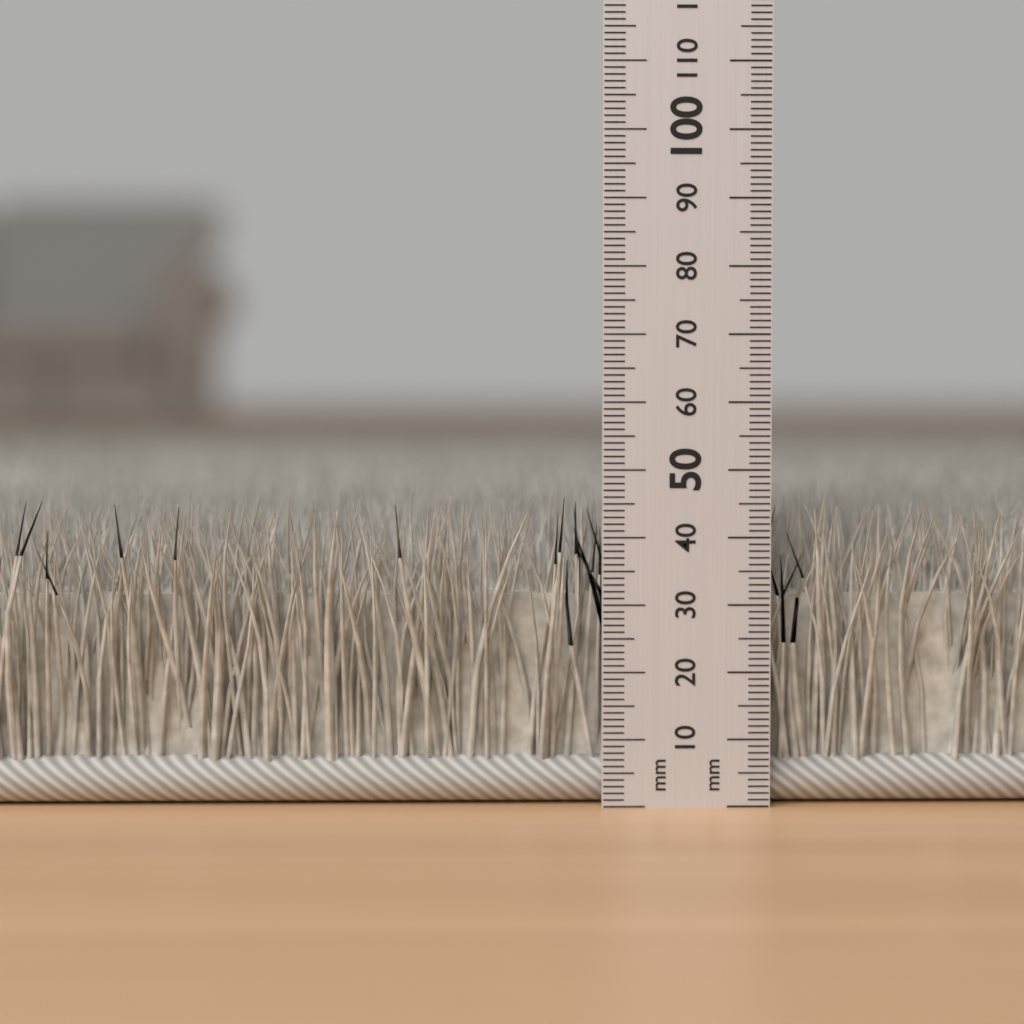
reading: 46 mm
